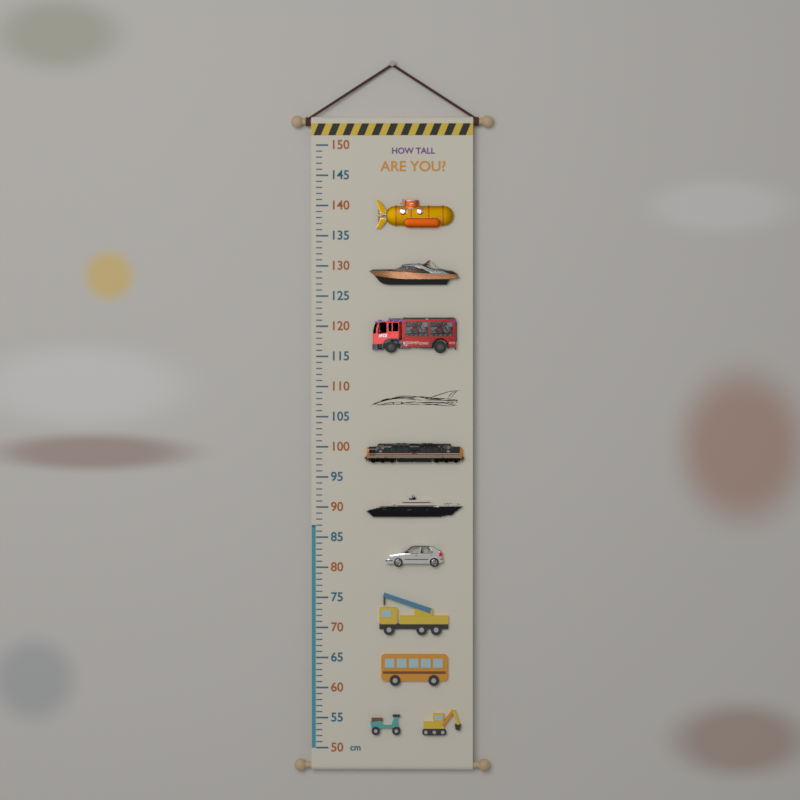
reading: 87 cm
